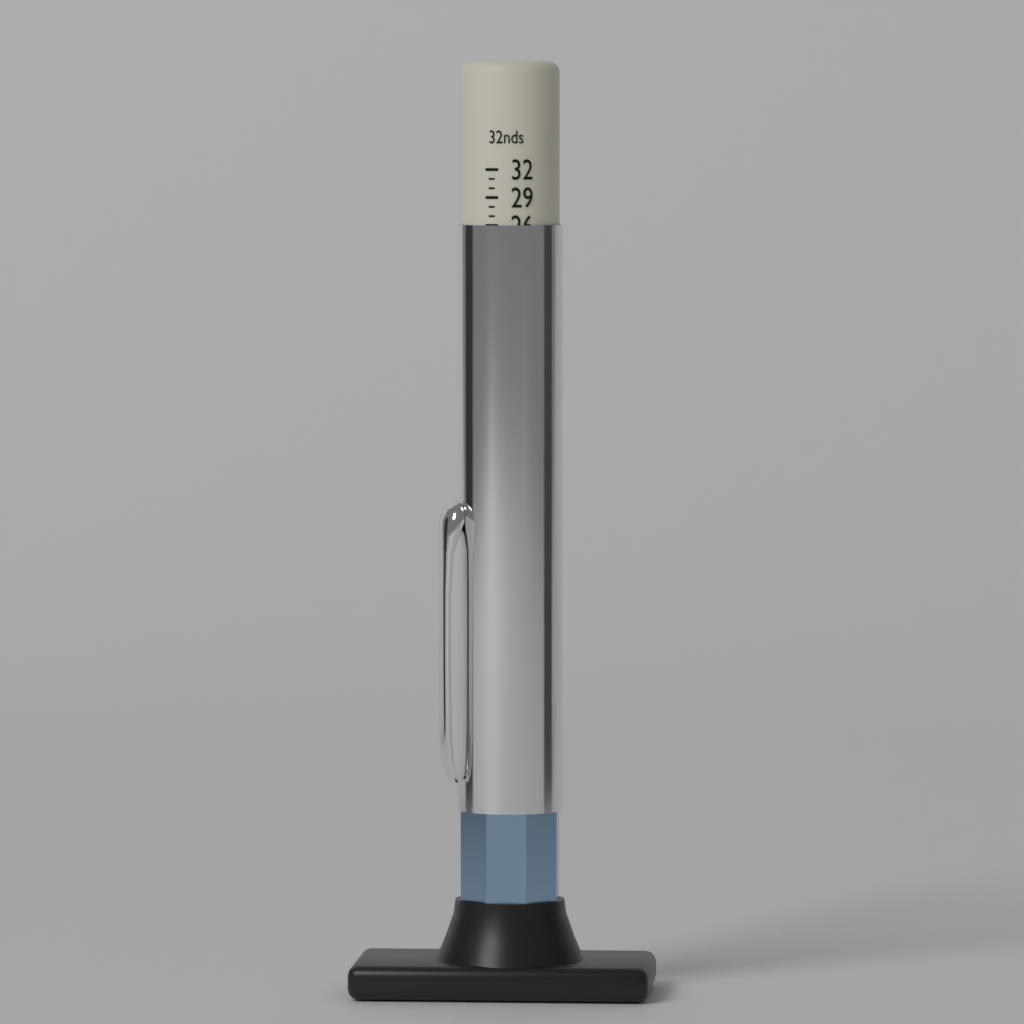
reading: 26 32nds
